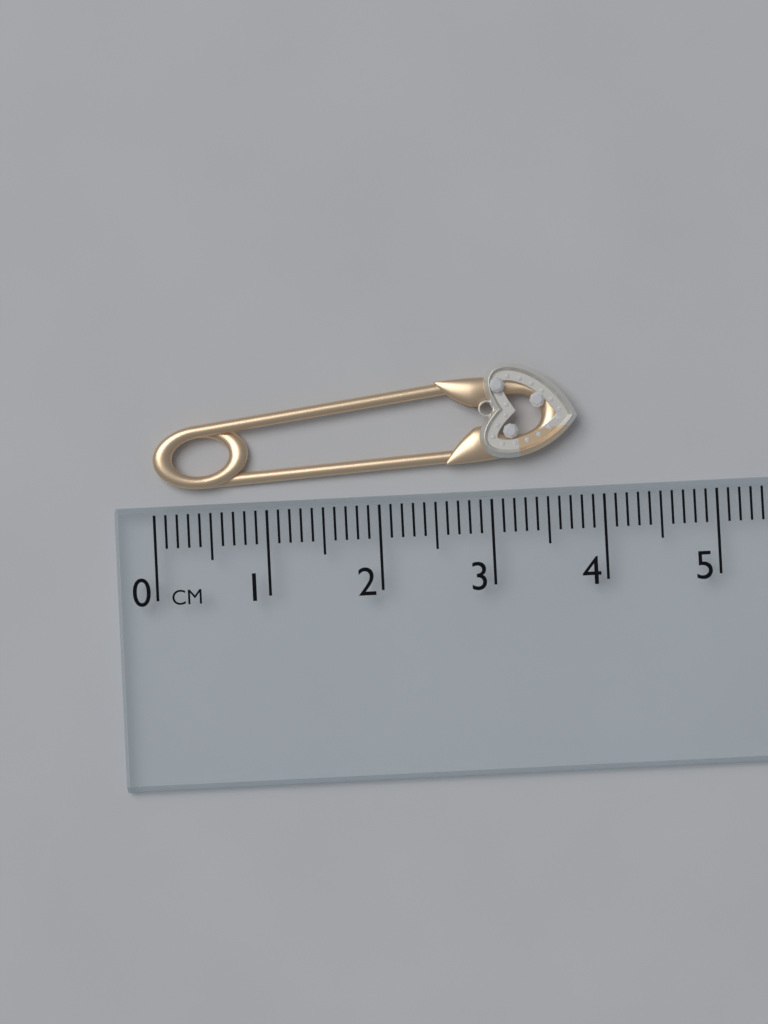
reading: 3.8 cm
